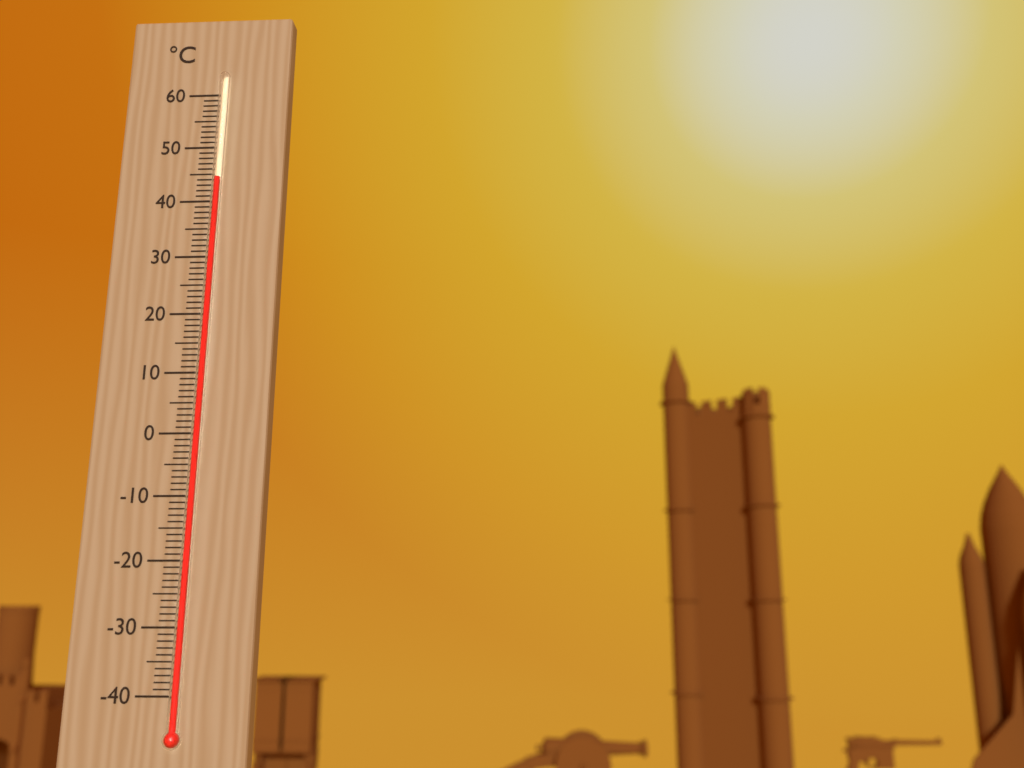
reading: 44 °C
